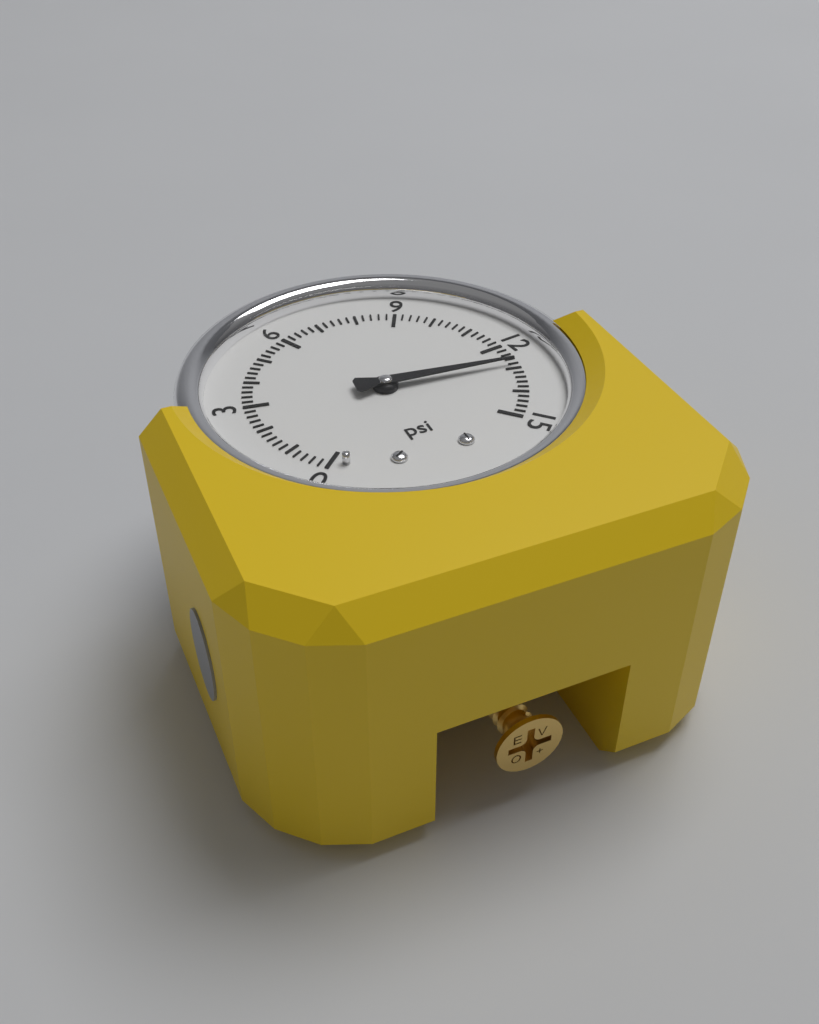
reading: 12.8 psi
